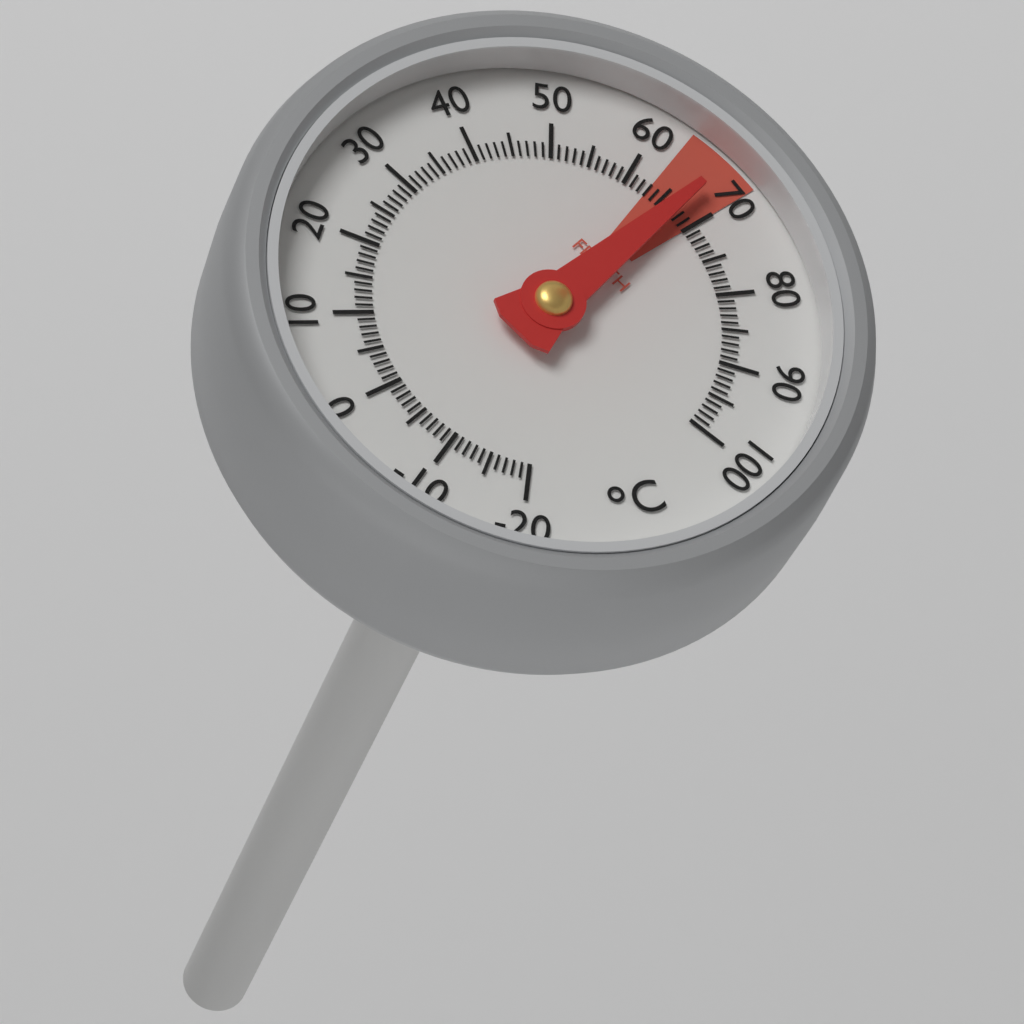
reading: 67 °C
